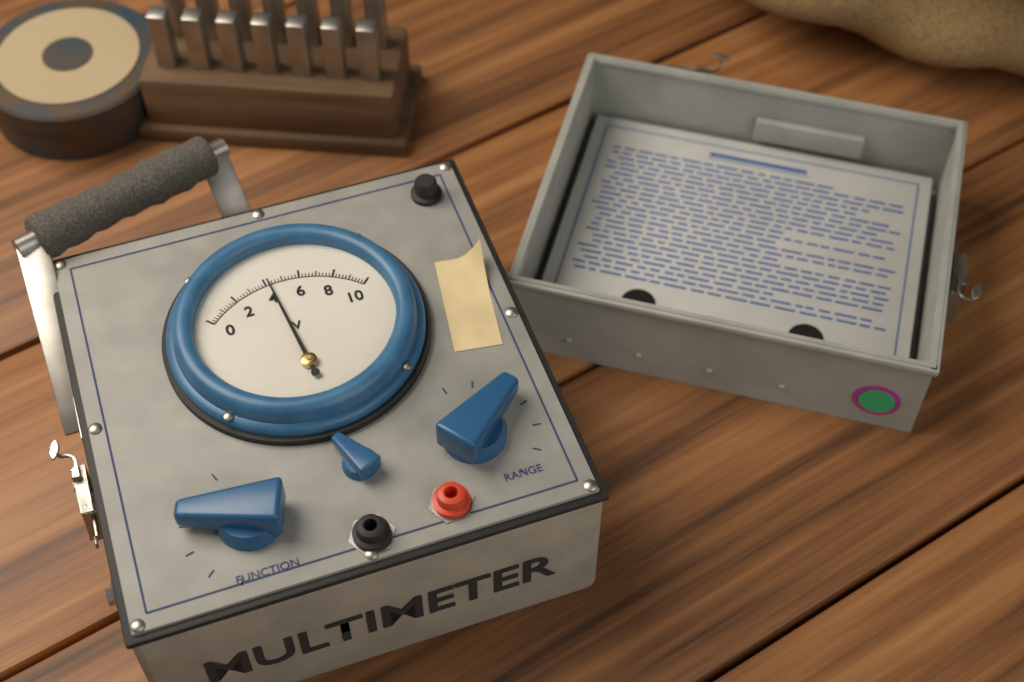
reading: 4.2 V
